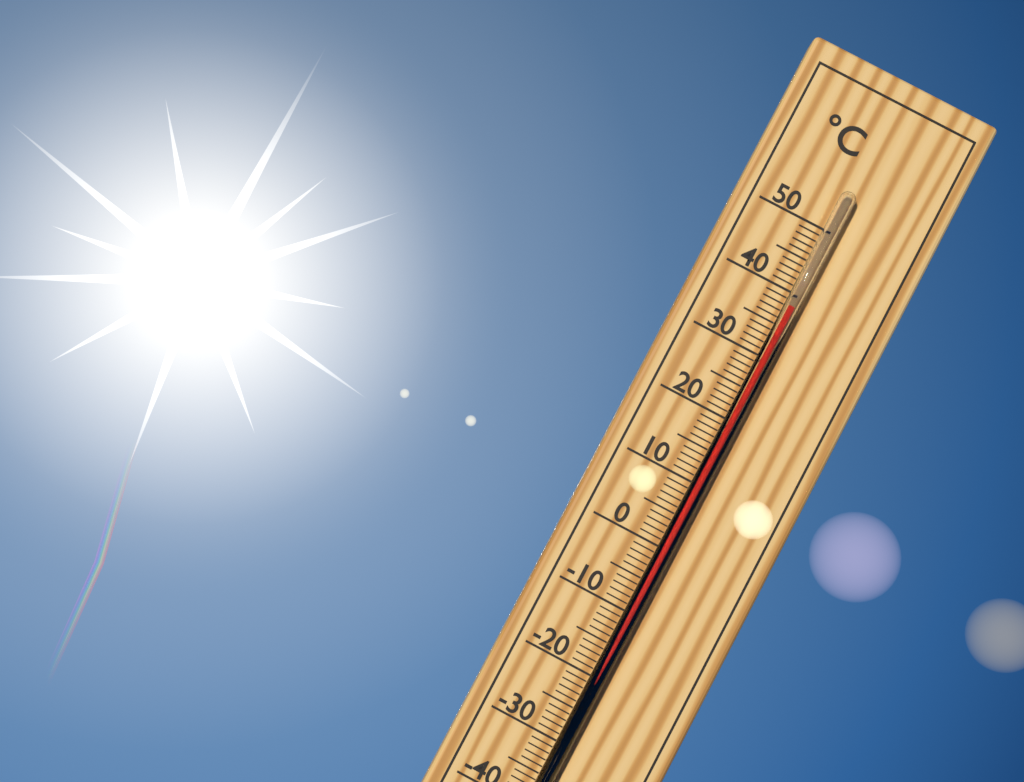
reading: 38 °C
